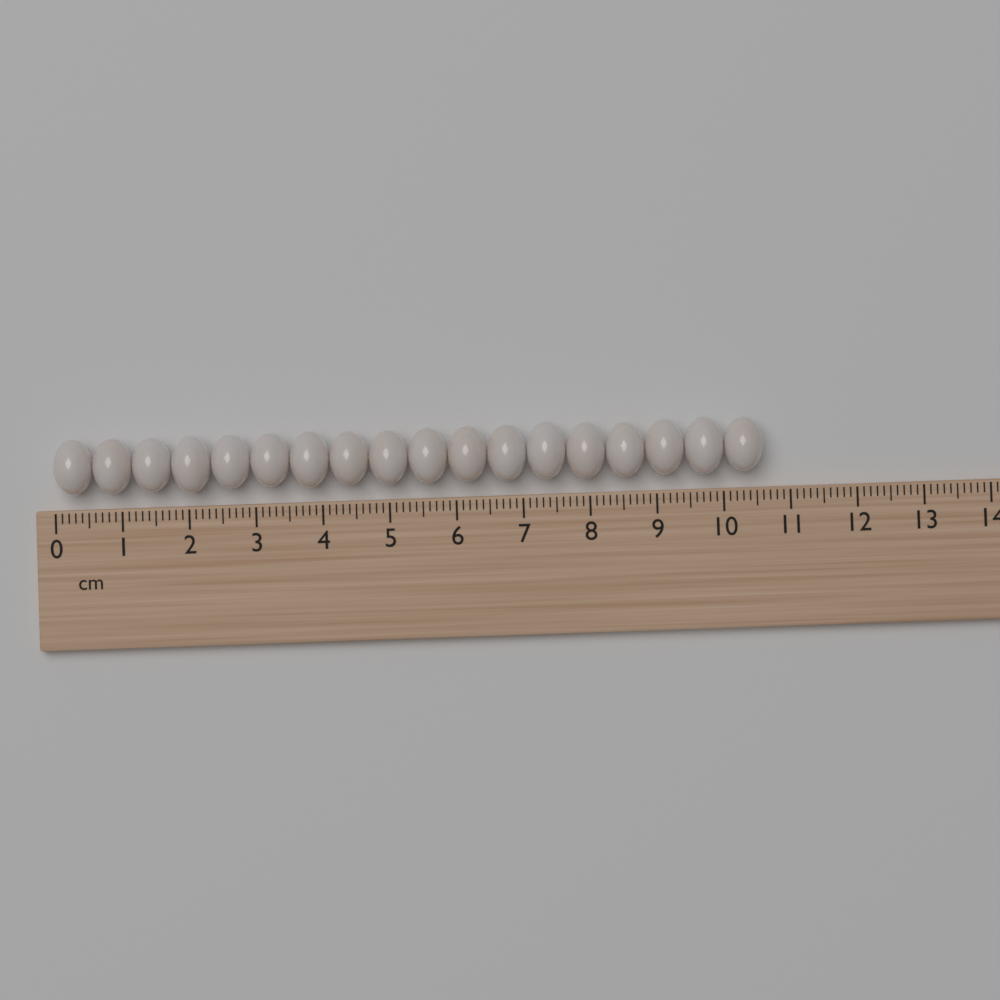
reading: 10.6 cm
